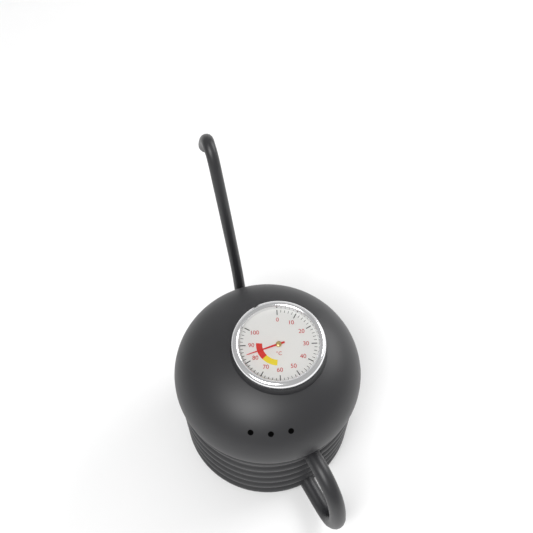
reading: 84 °C
